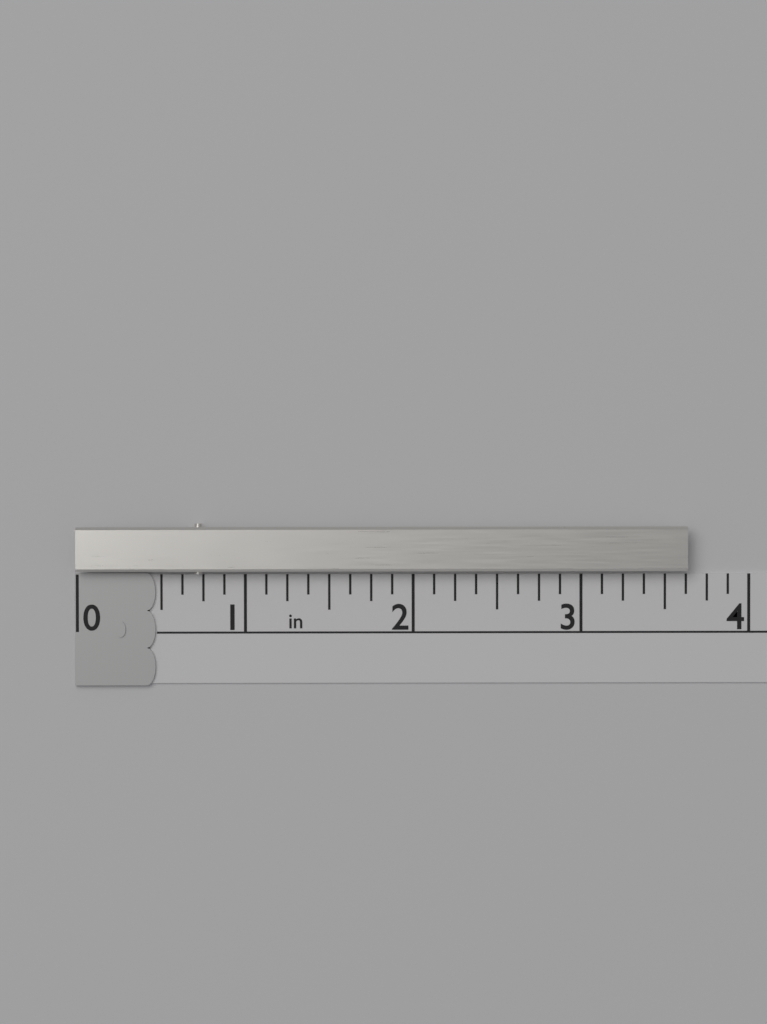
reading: 3.625 in
